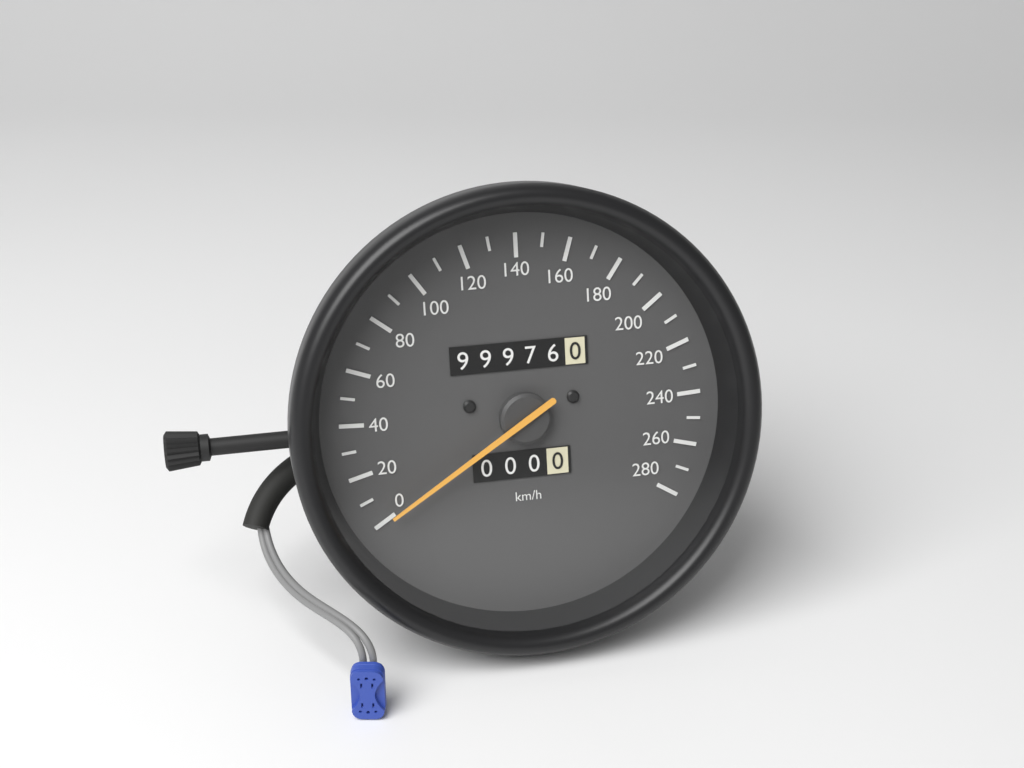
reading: 0 km/h
